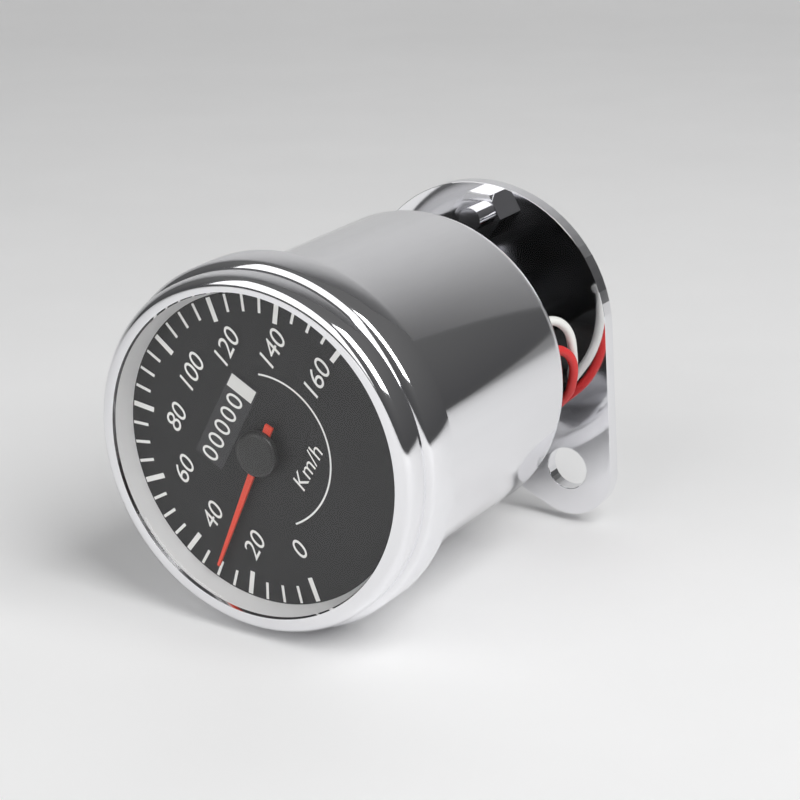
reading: 30 km/h
